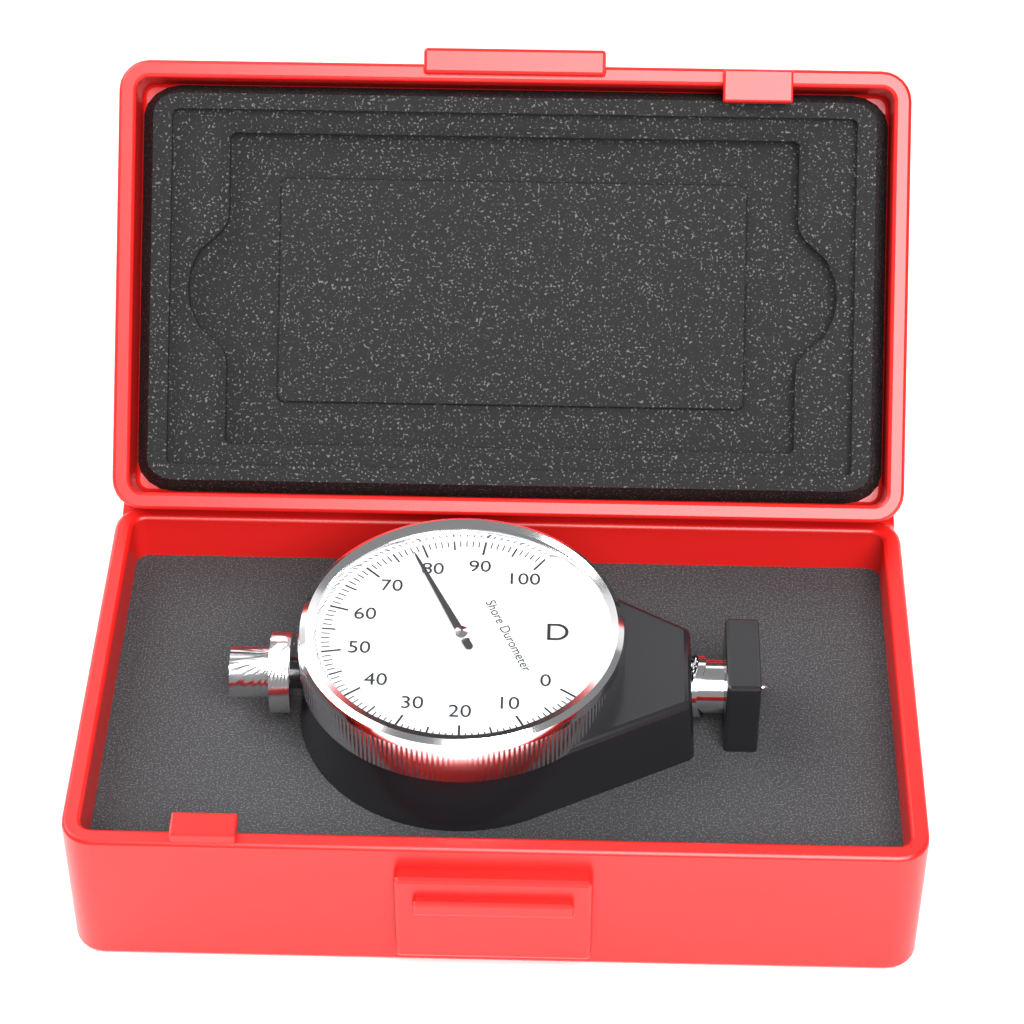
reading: 78 Shore D
